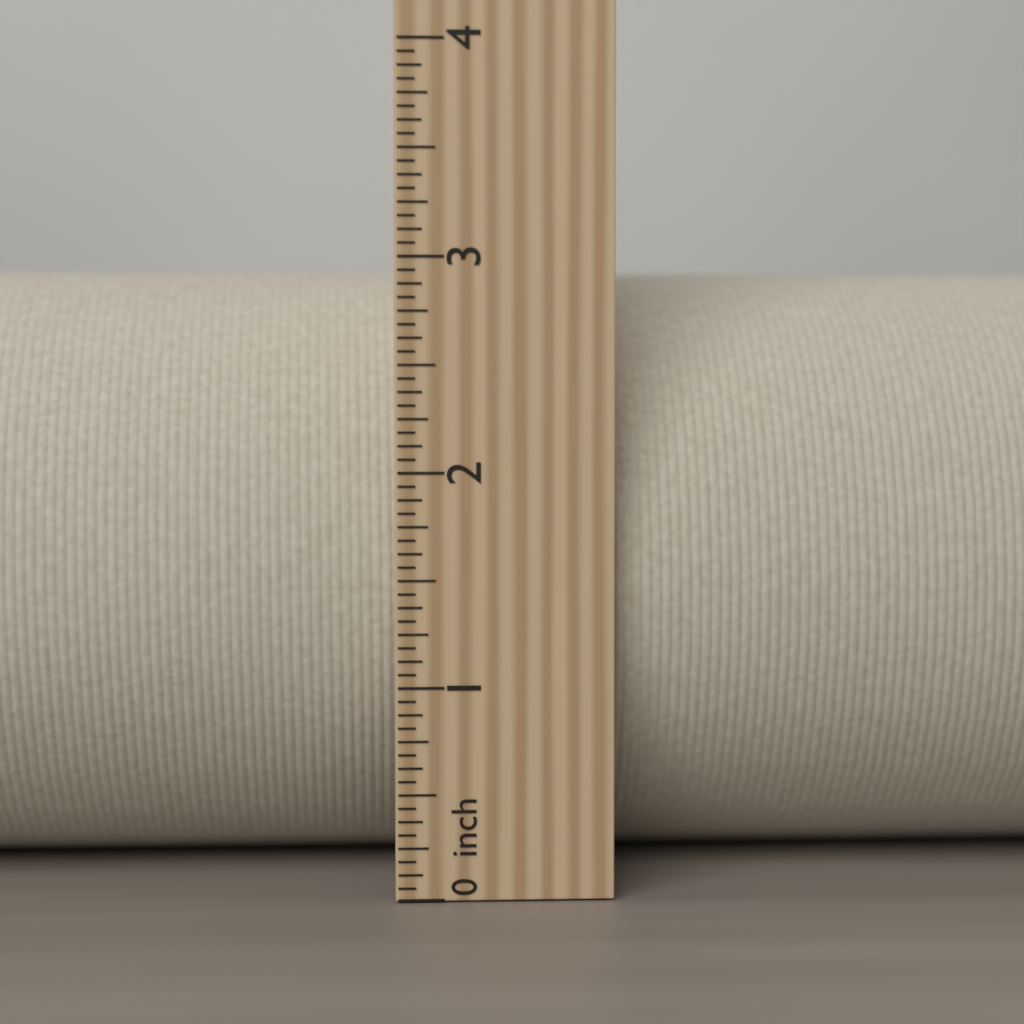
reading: 3.0000 inch
